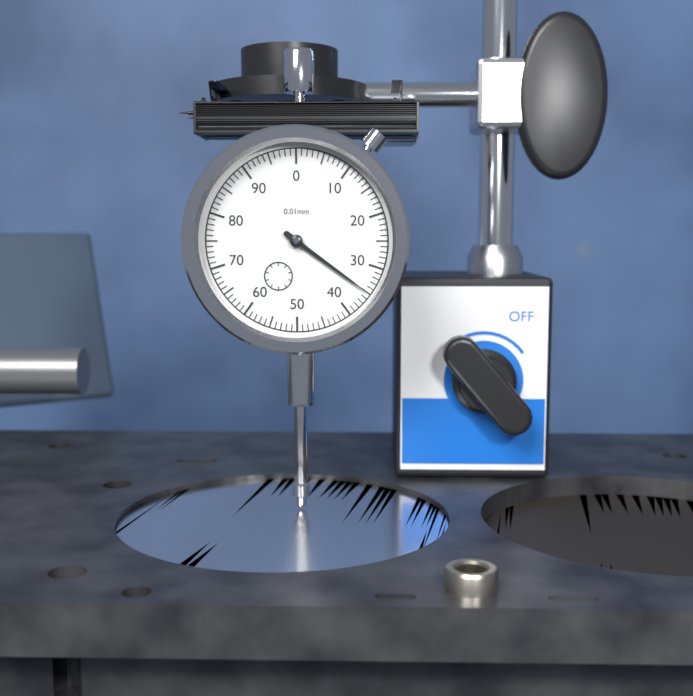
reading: 35 0.01mm
